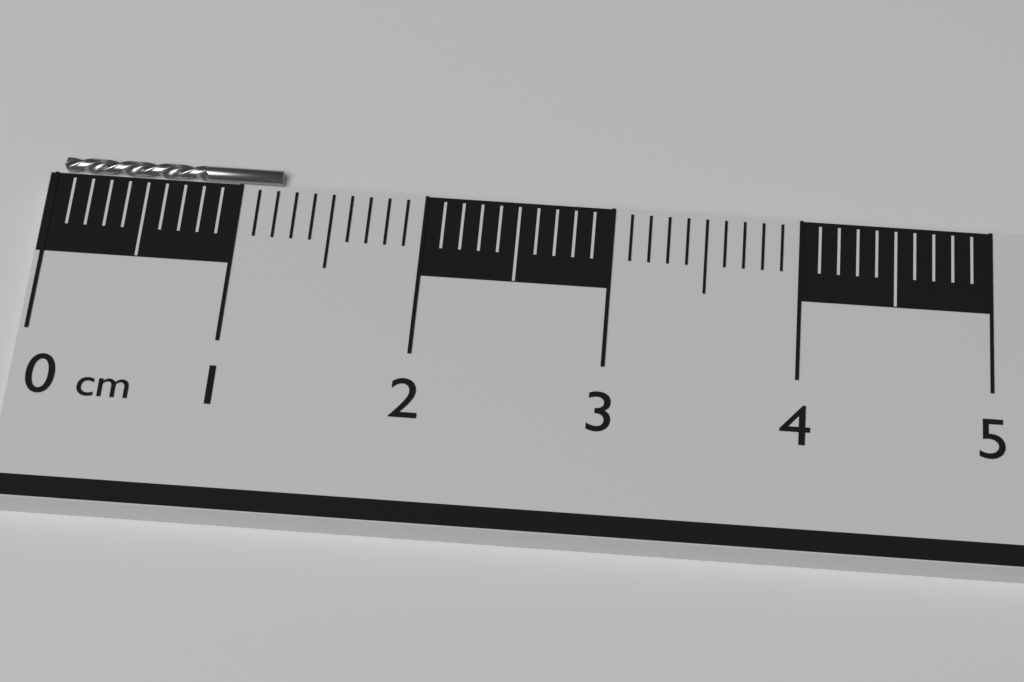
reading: 1.2 cm
